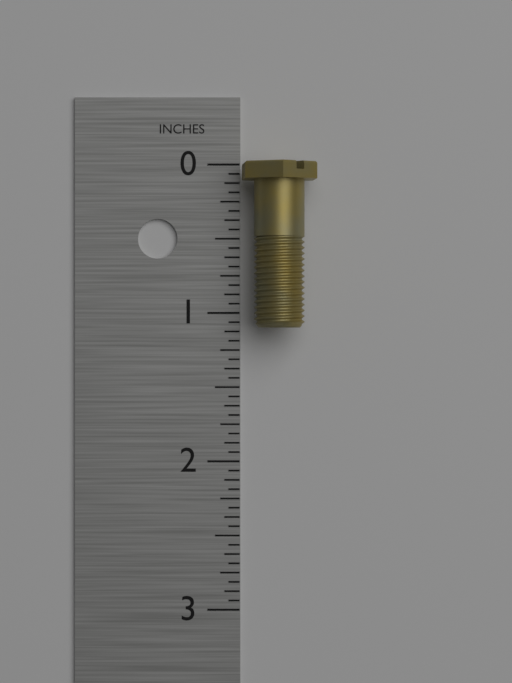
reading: 1.1000 in
